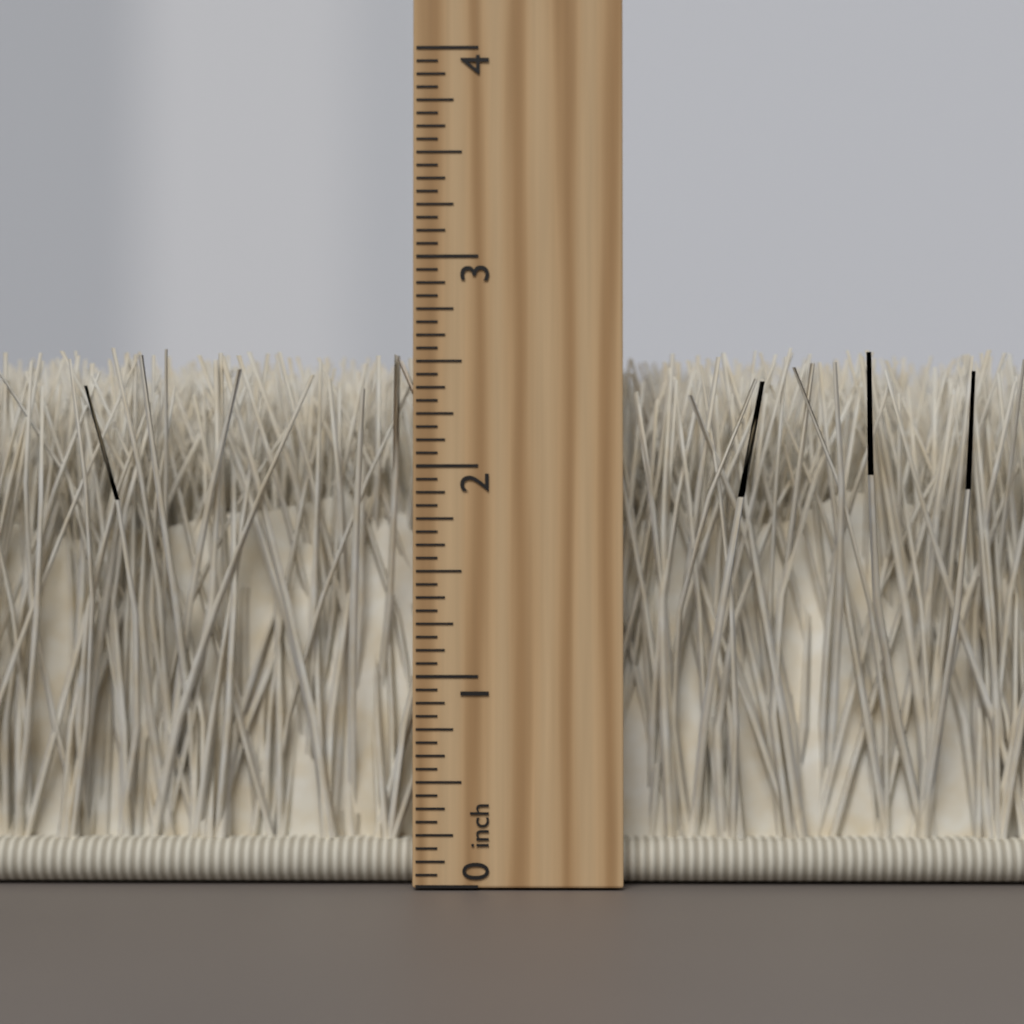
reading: 2.5625 inch
